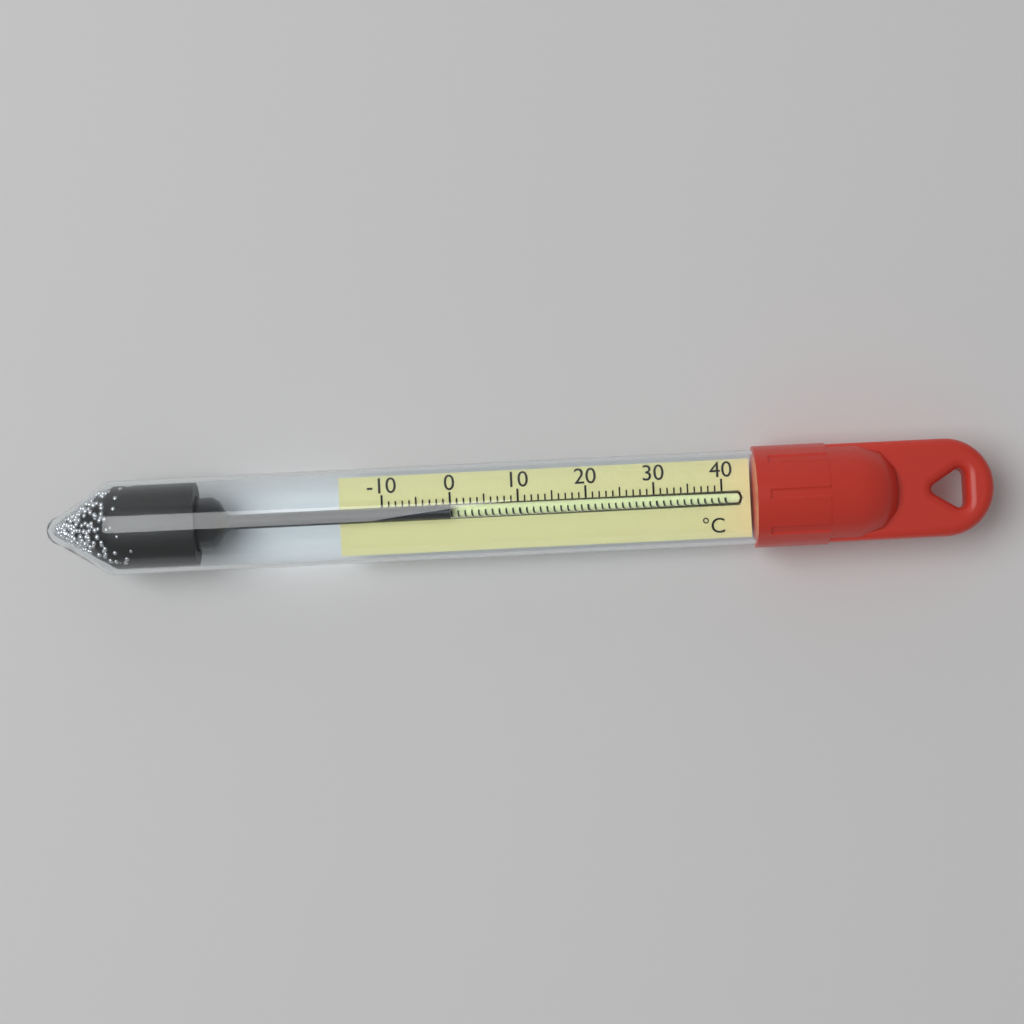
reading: 0 °C
